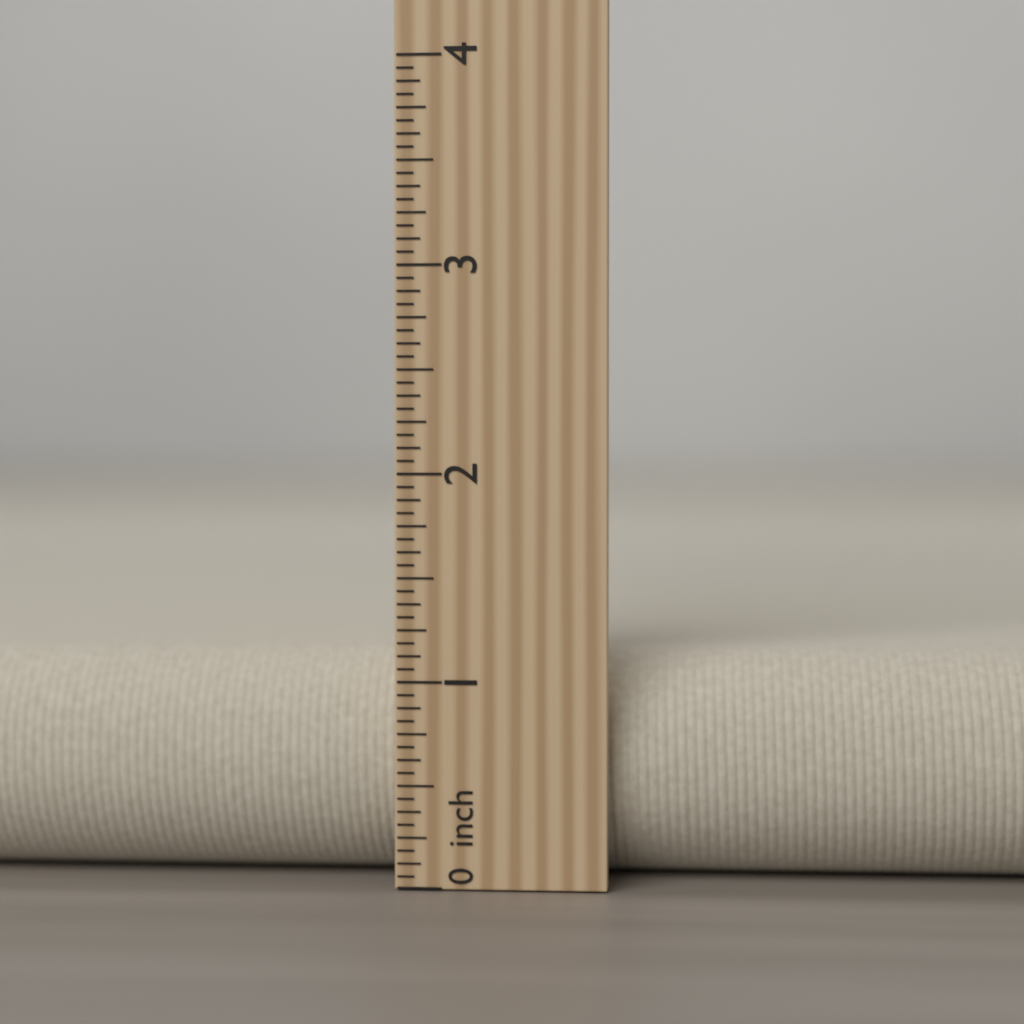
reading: 1.1250 inch
